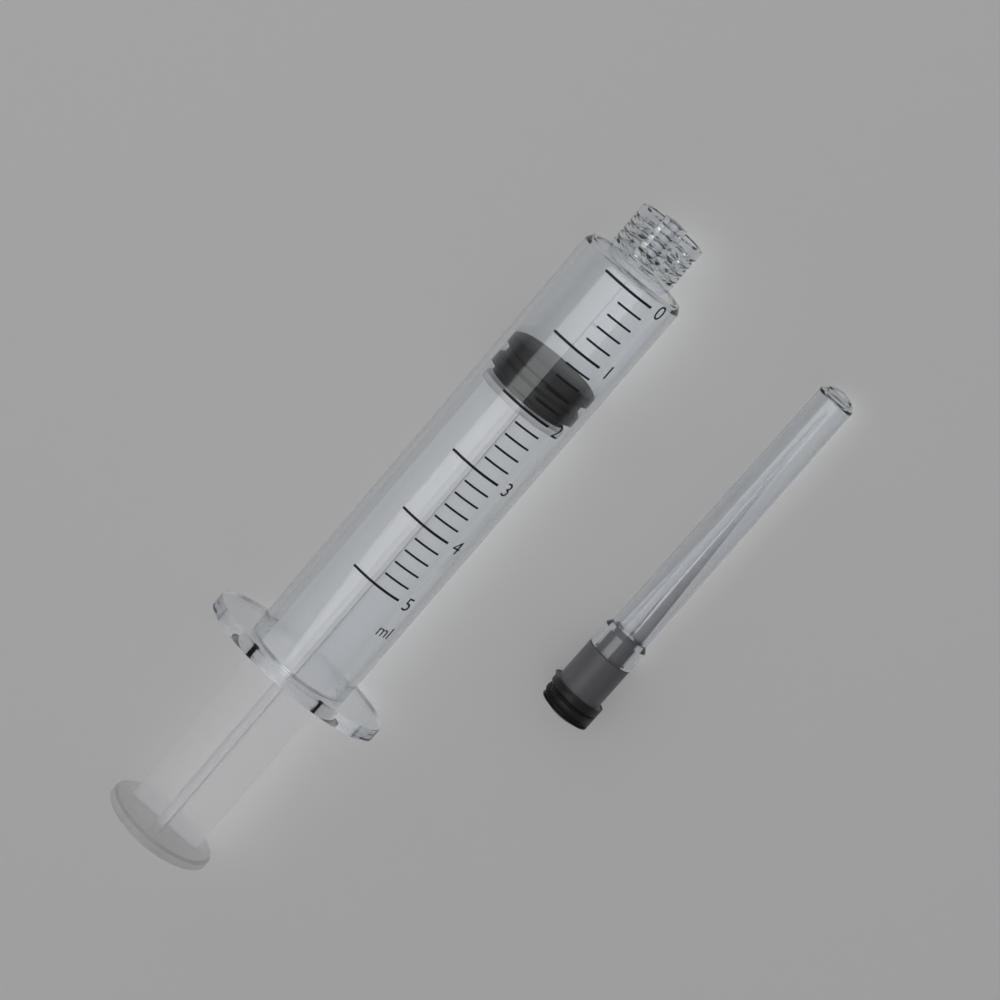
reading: 1.4 ml
